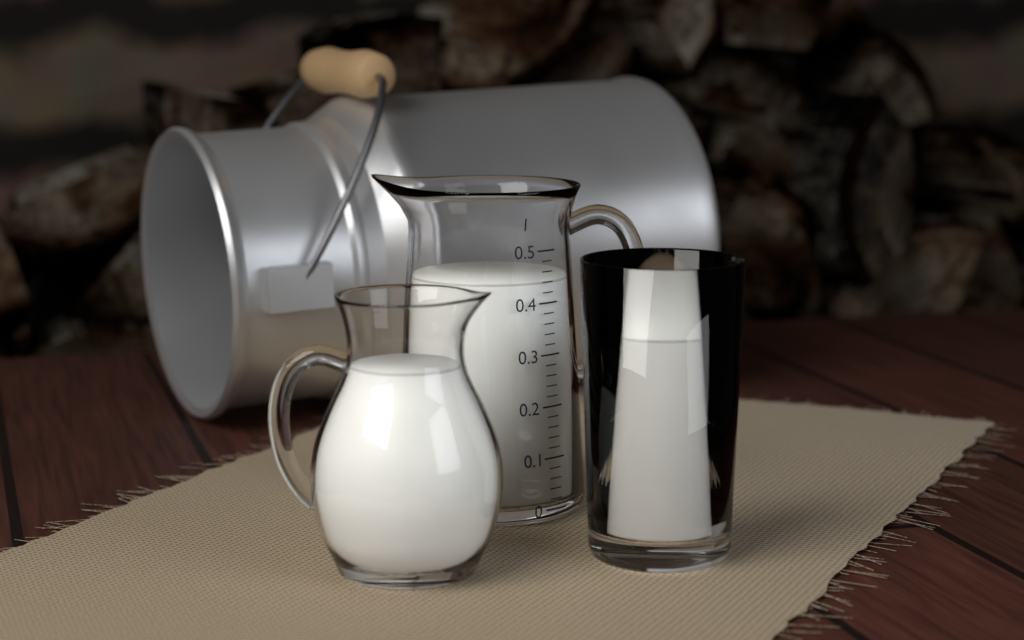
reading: 0.44 l
